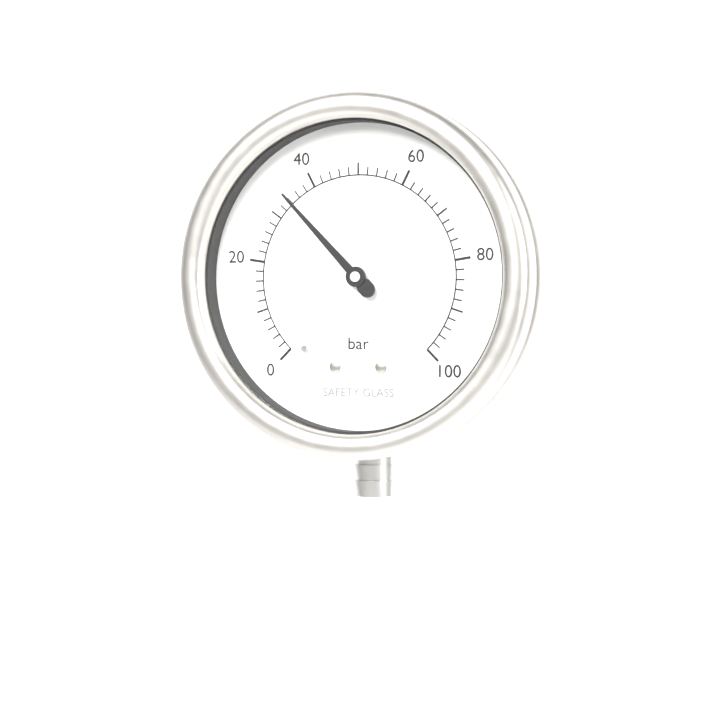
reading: 34 bar
